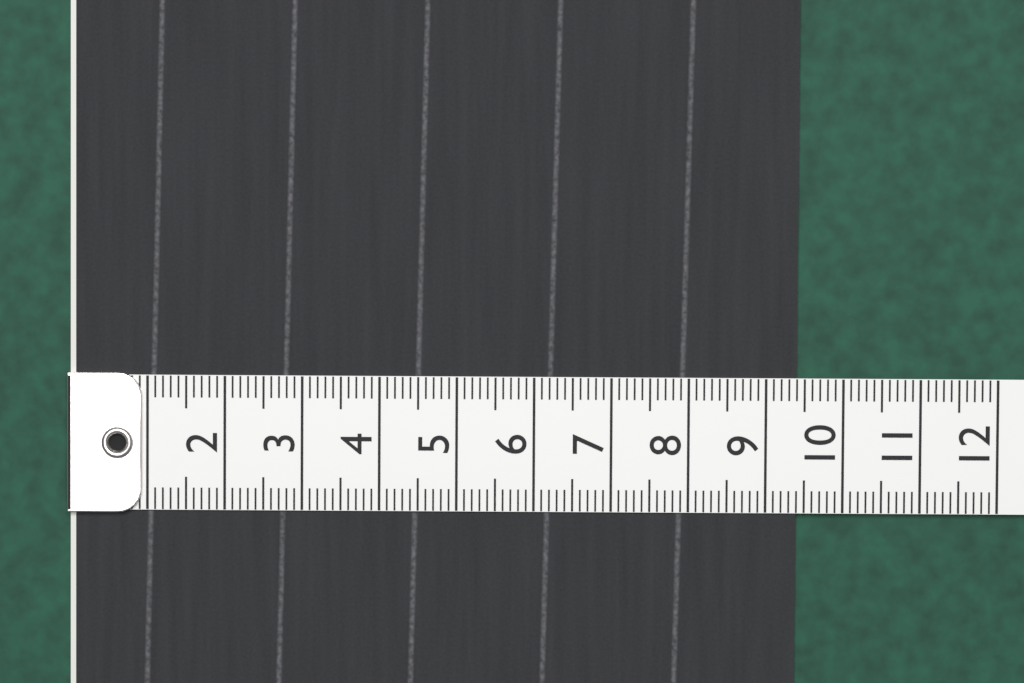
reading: 9.4 (no unit)
